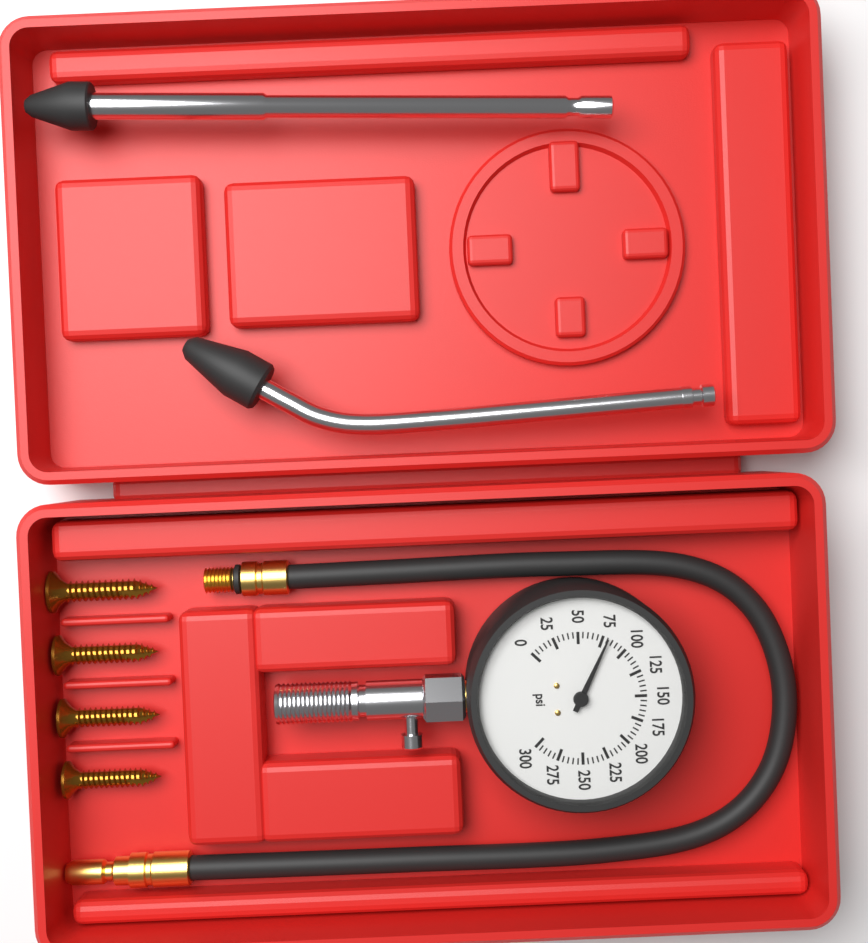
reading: 80 psi
